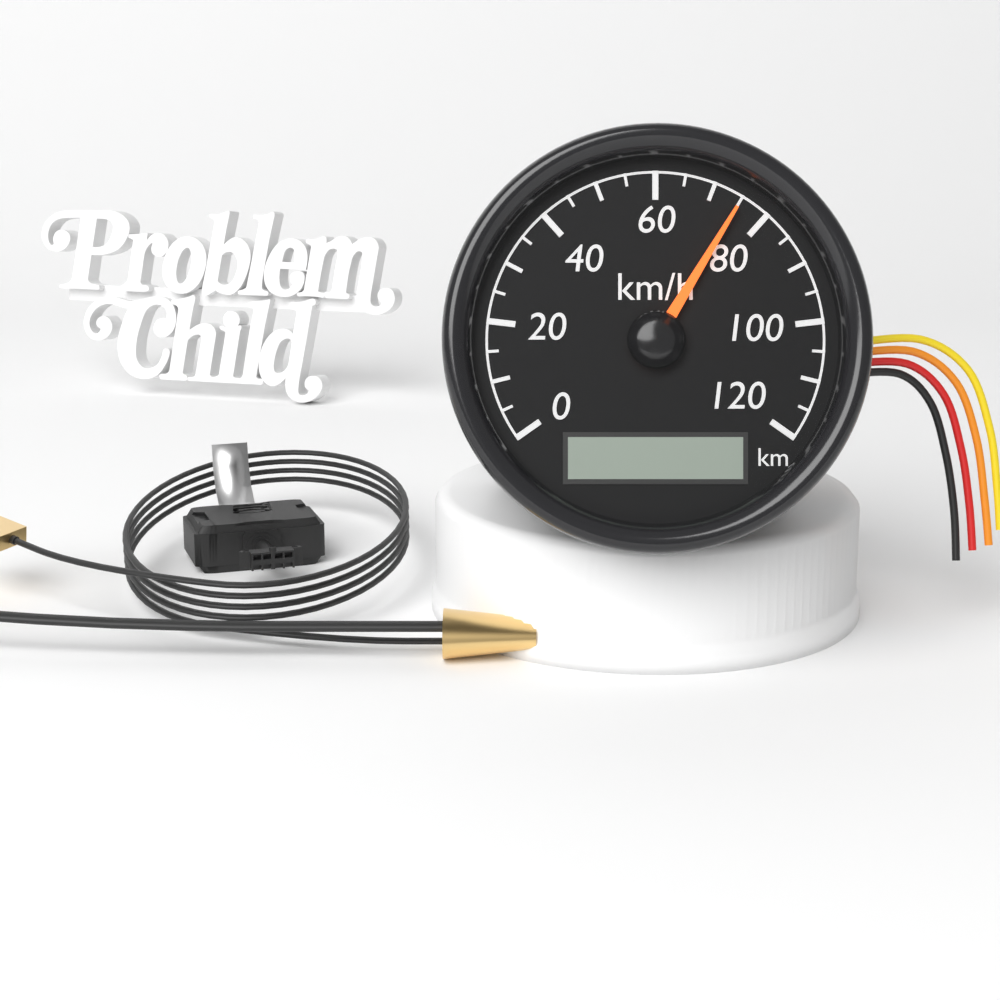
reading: 75 km/h
